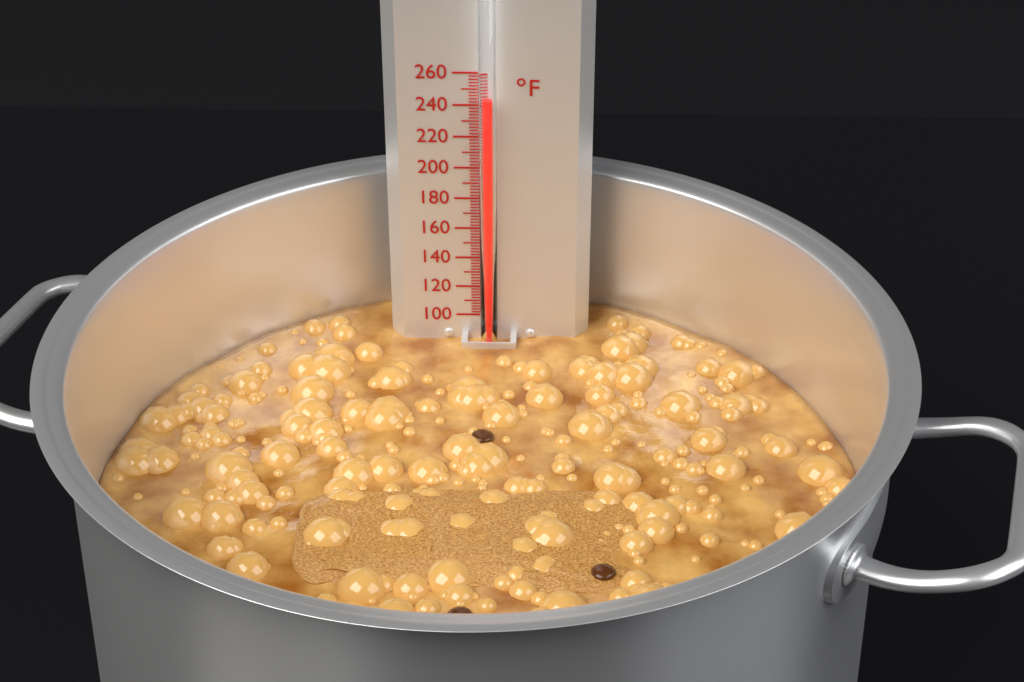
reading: 246 °F
